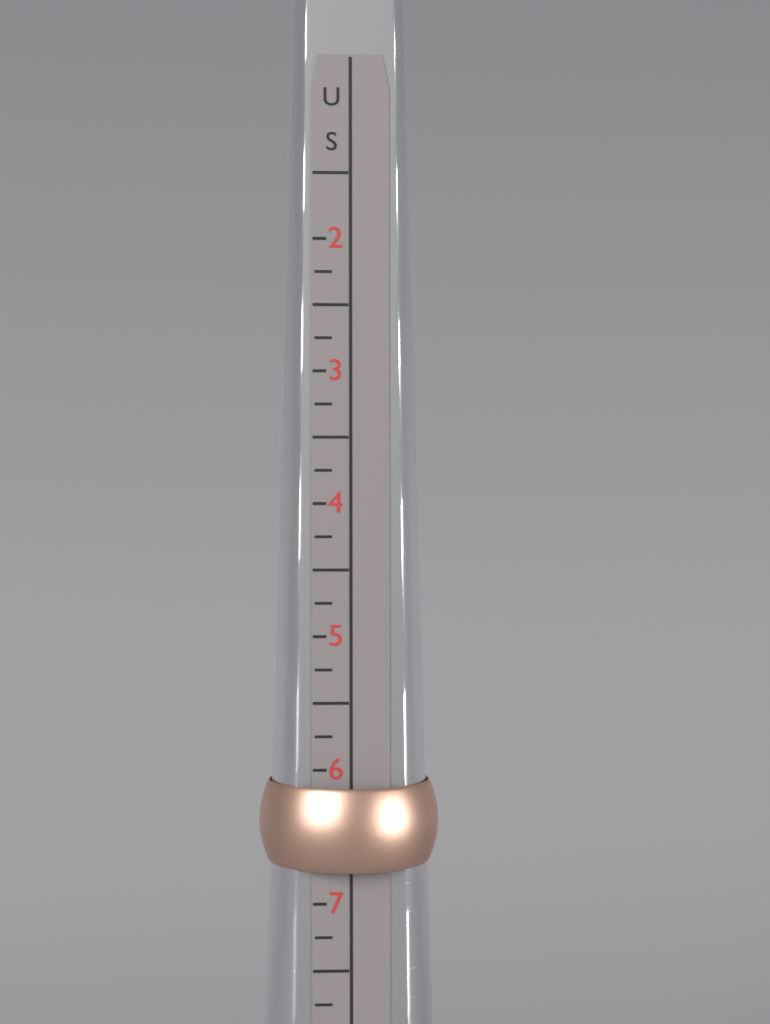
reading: 6.75 US
